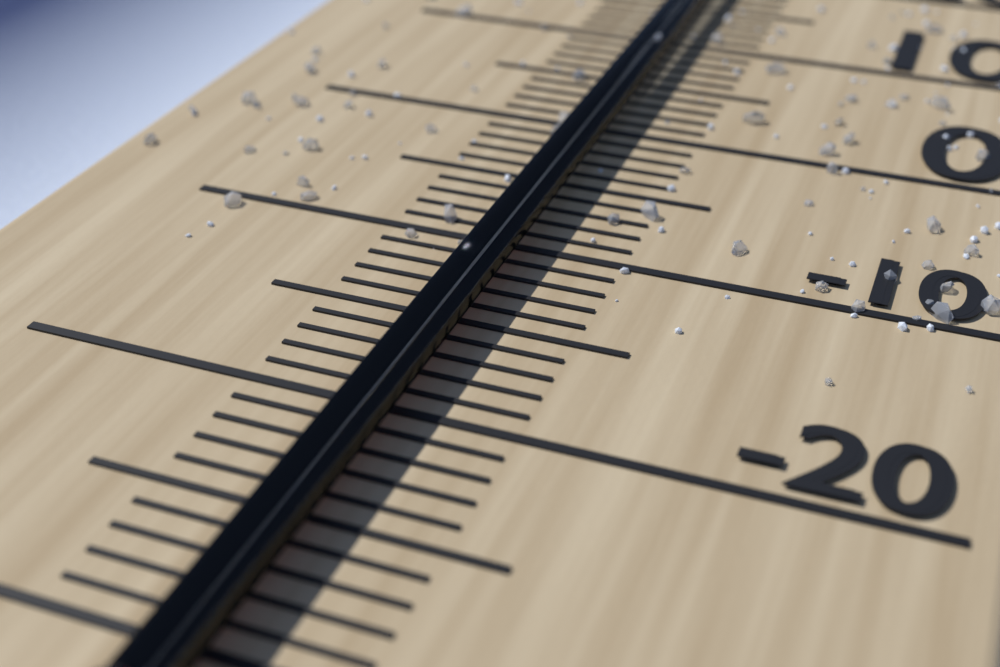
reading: -10 °C
